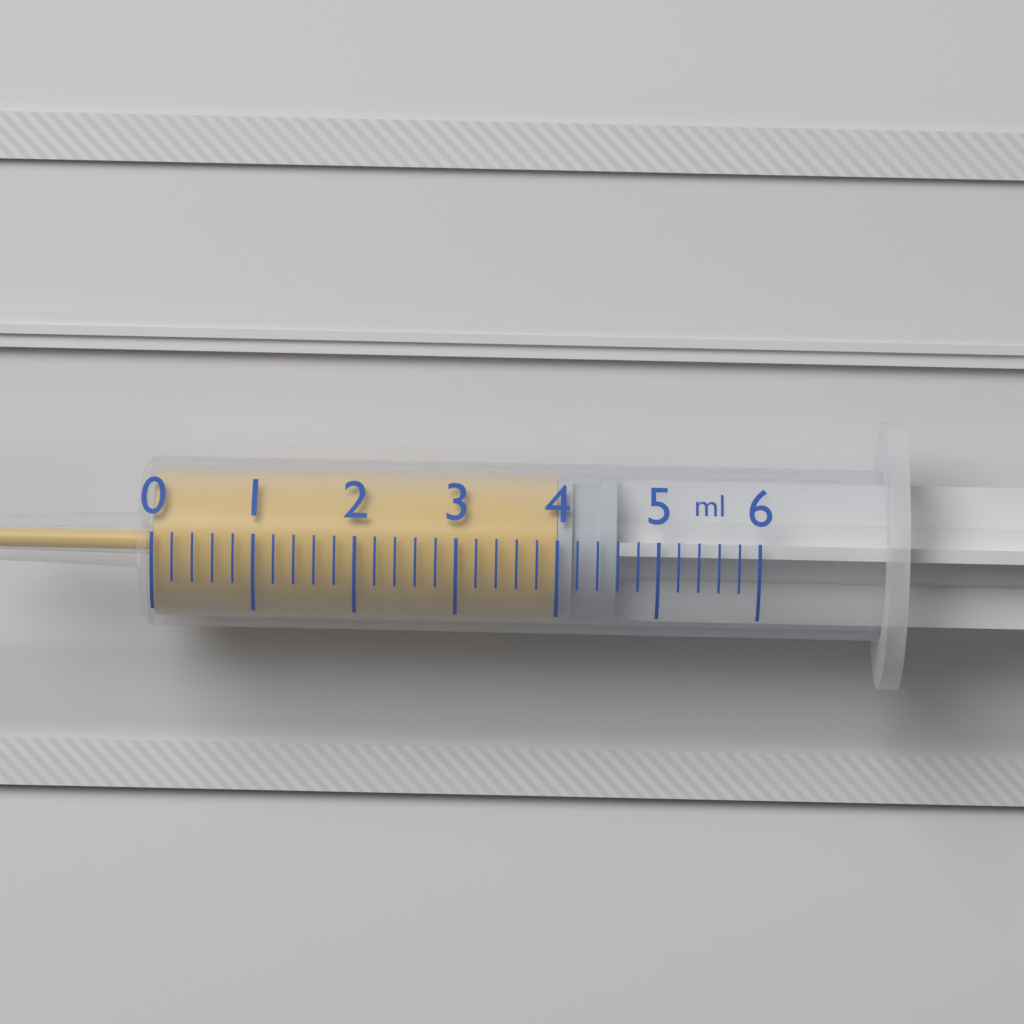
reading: 4.0 ml
